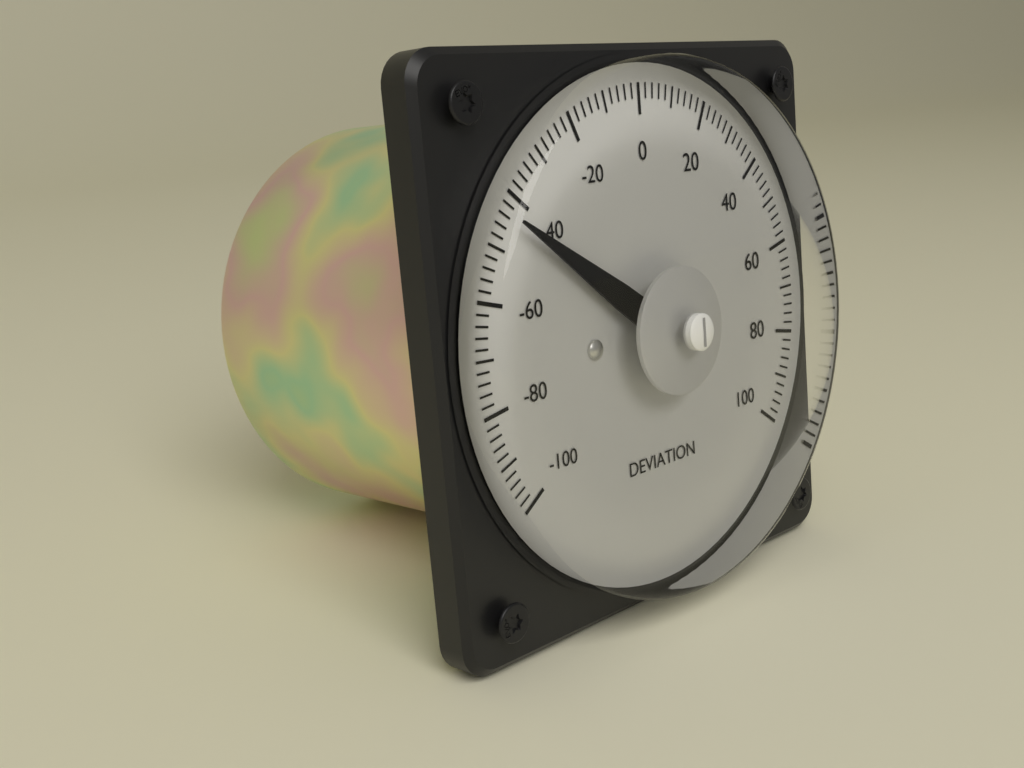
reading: -44 (no unit)
